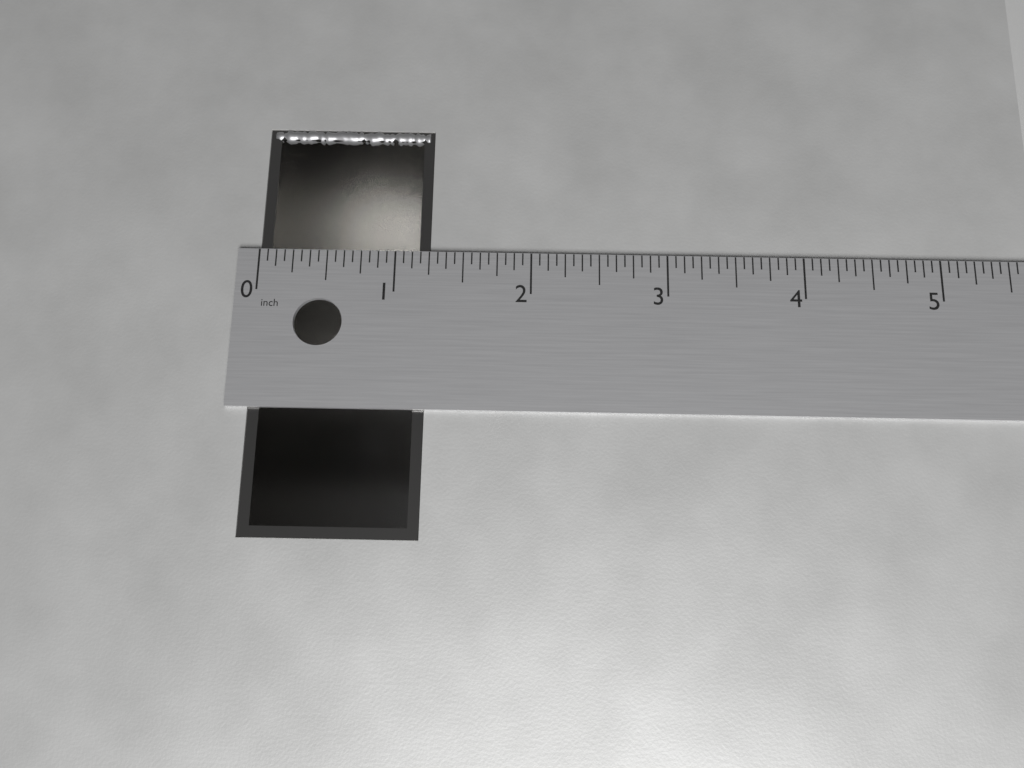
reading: 1.2500 in
